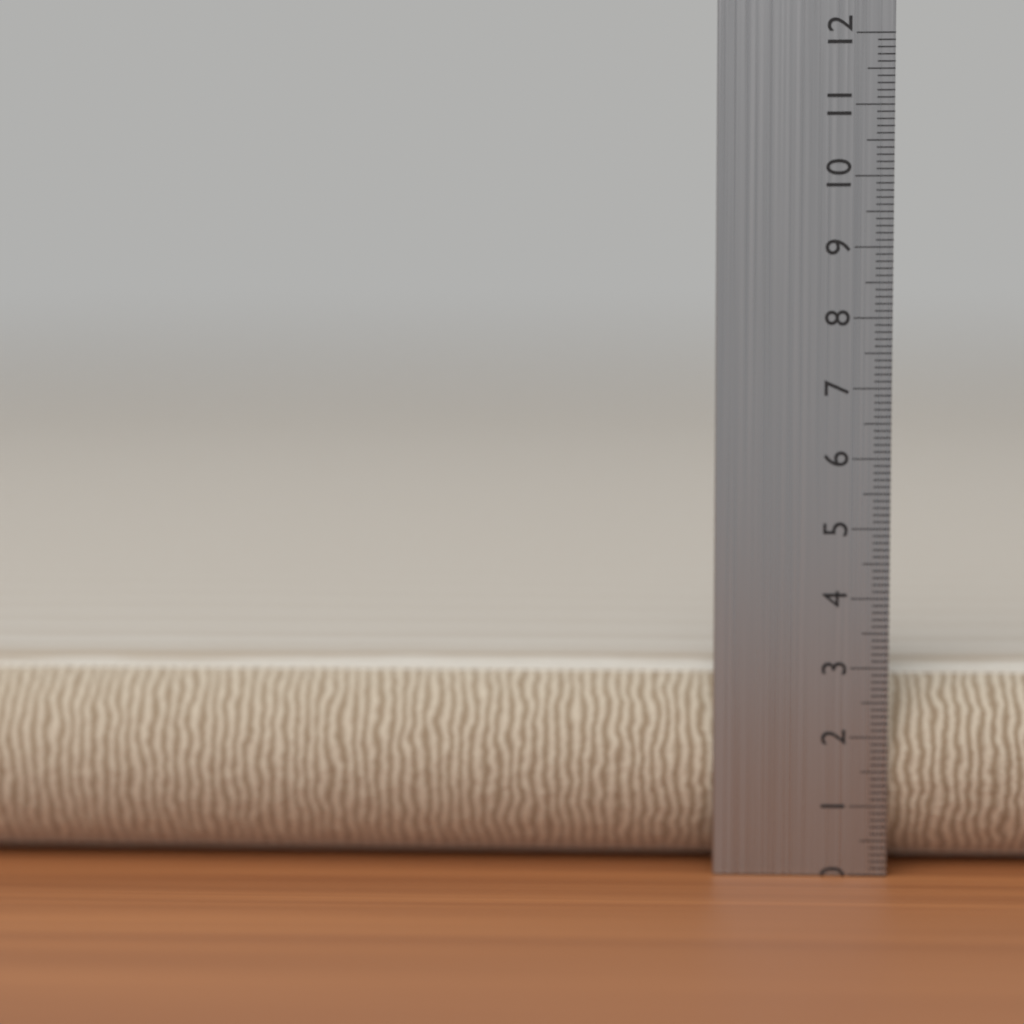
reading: 3.0 cm
